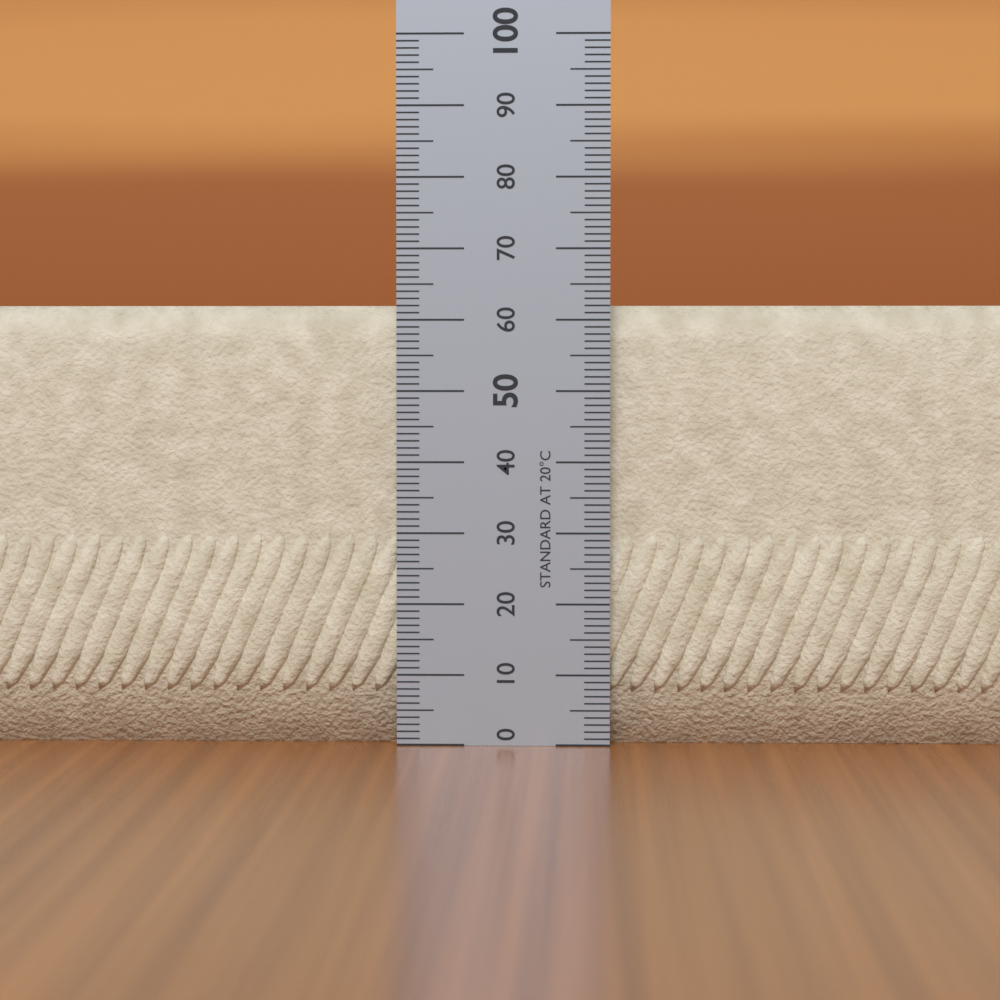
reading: 62 (no unit)
